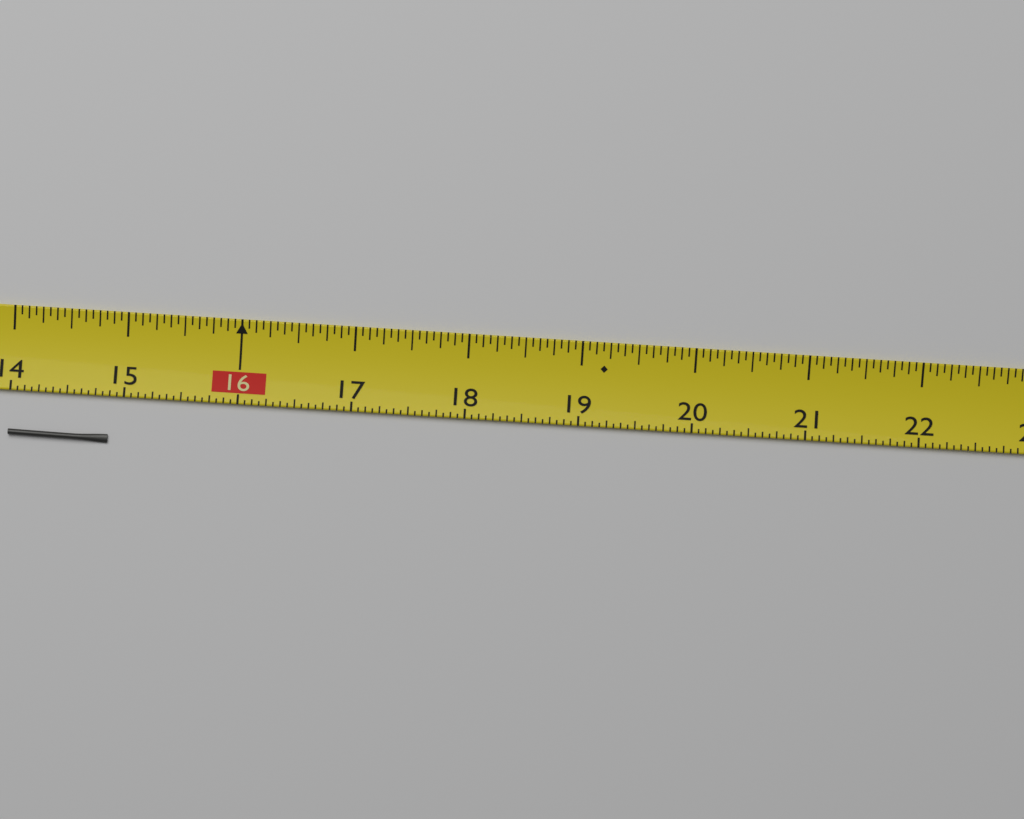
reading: 14.8750 (no unit)
